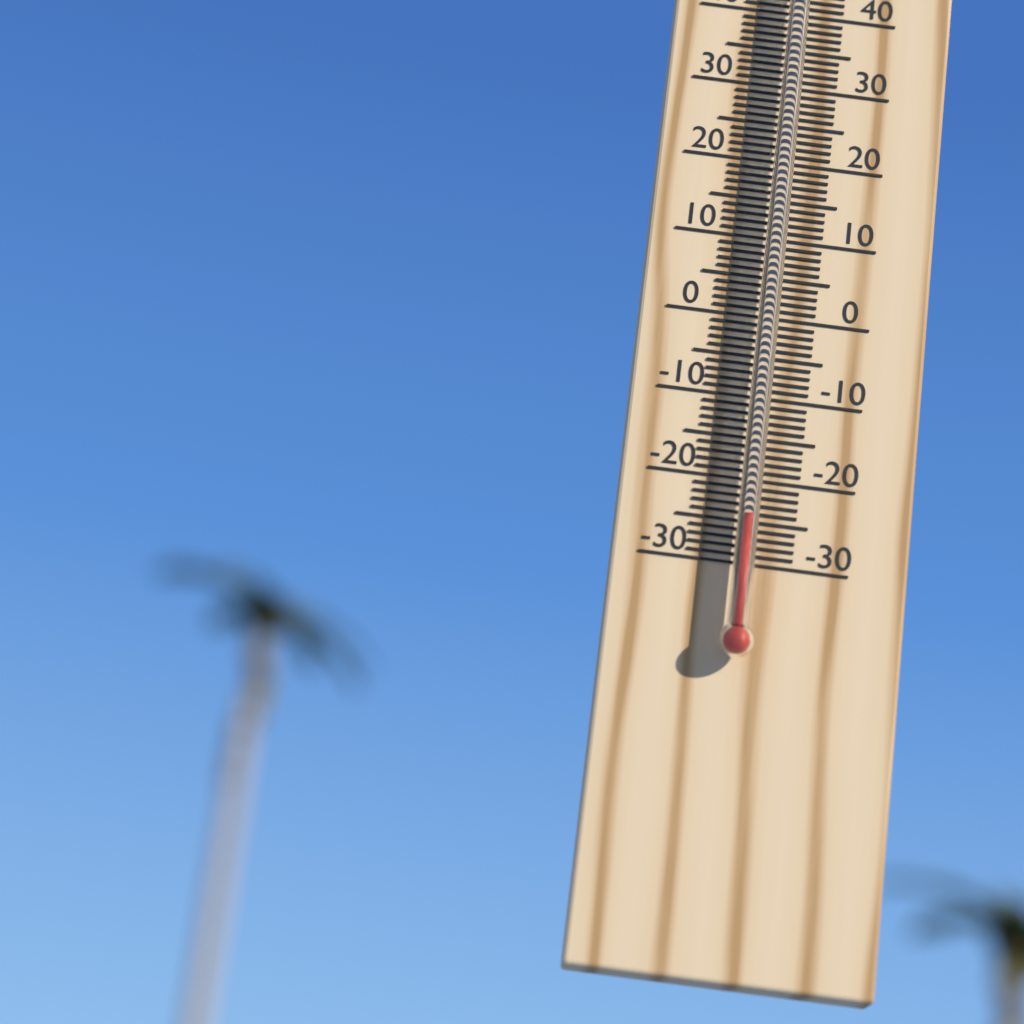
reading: -25 °C
